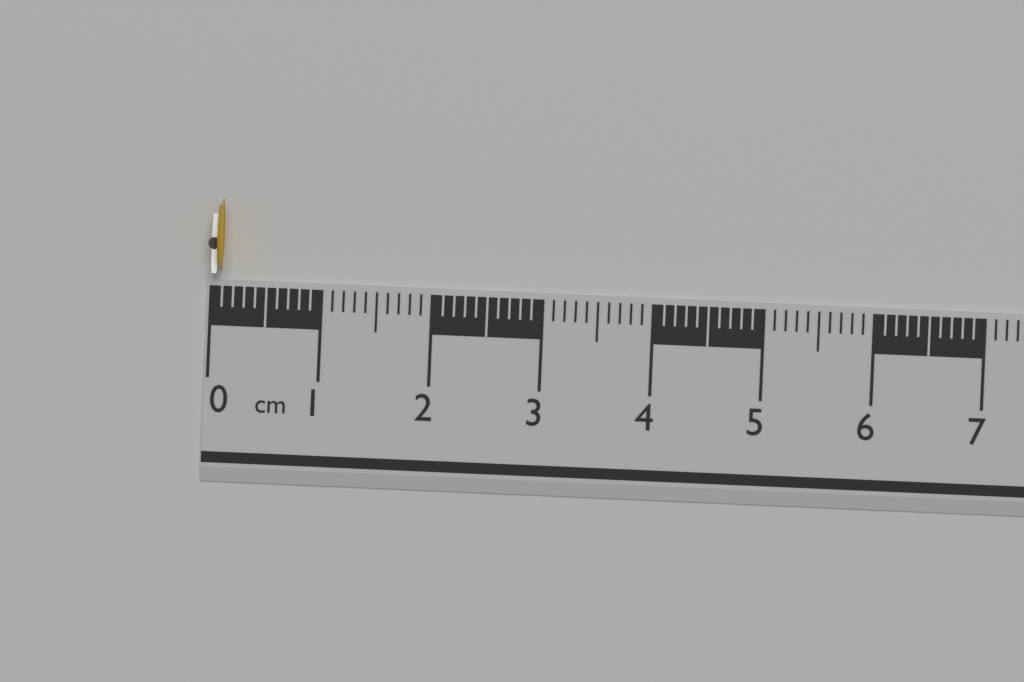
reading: 0.1 cm
